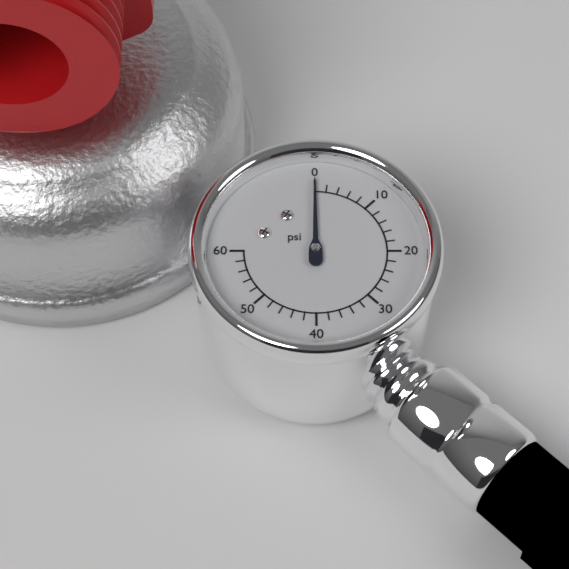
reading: 0 psi
